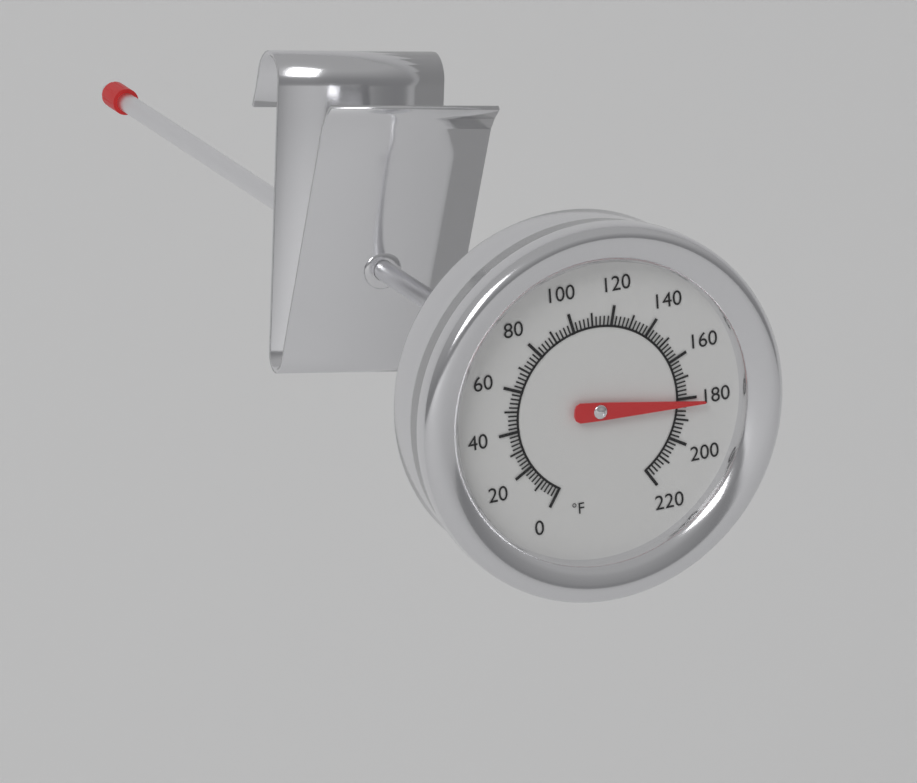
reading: 182 °F
